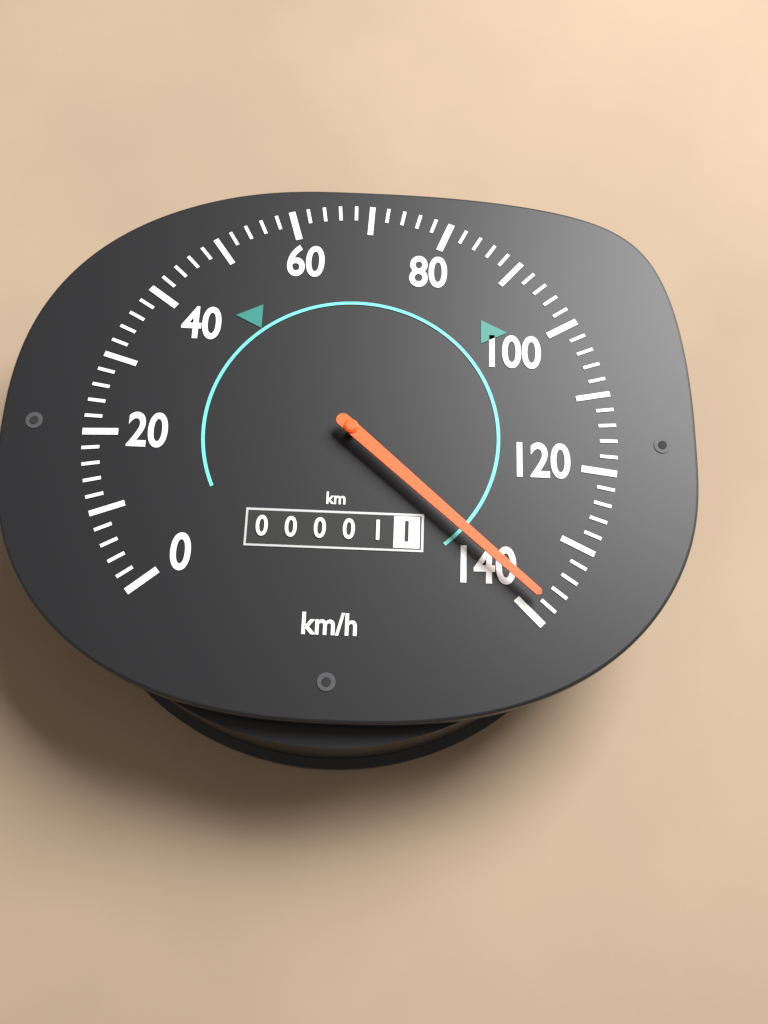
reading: 138 km/h
